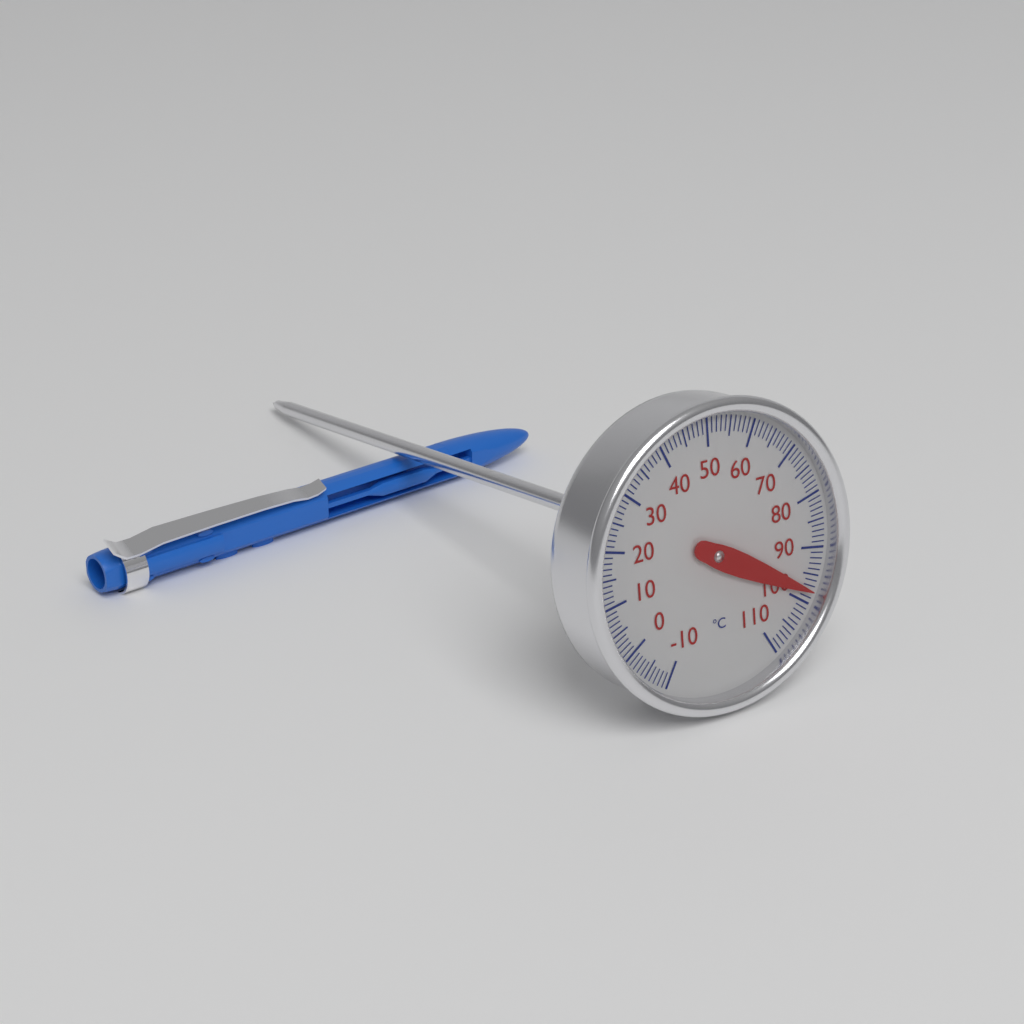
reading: 98 °C
